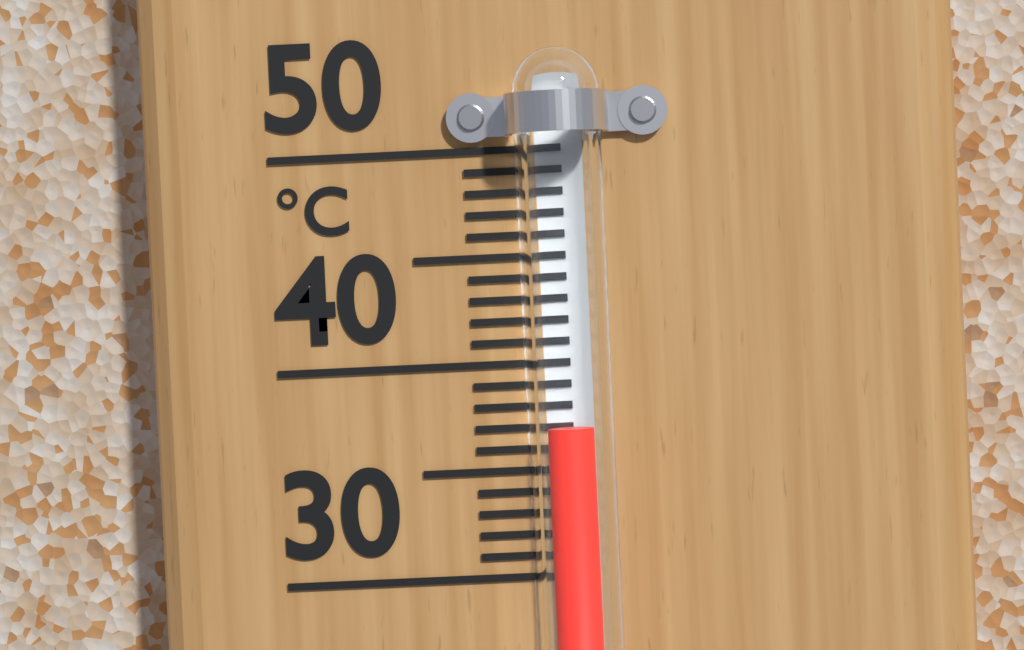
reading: 37 °C
